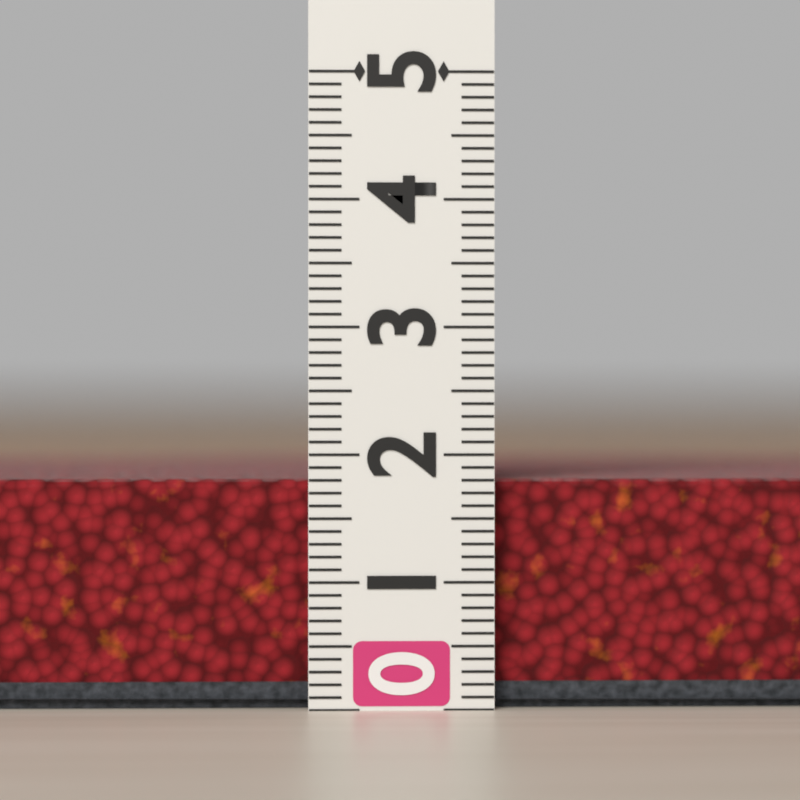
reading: 1.8 (no unit)
